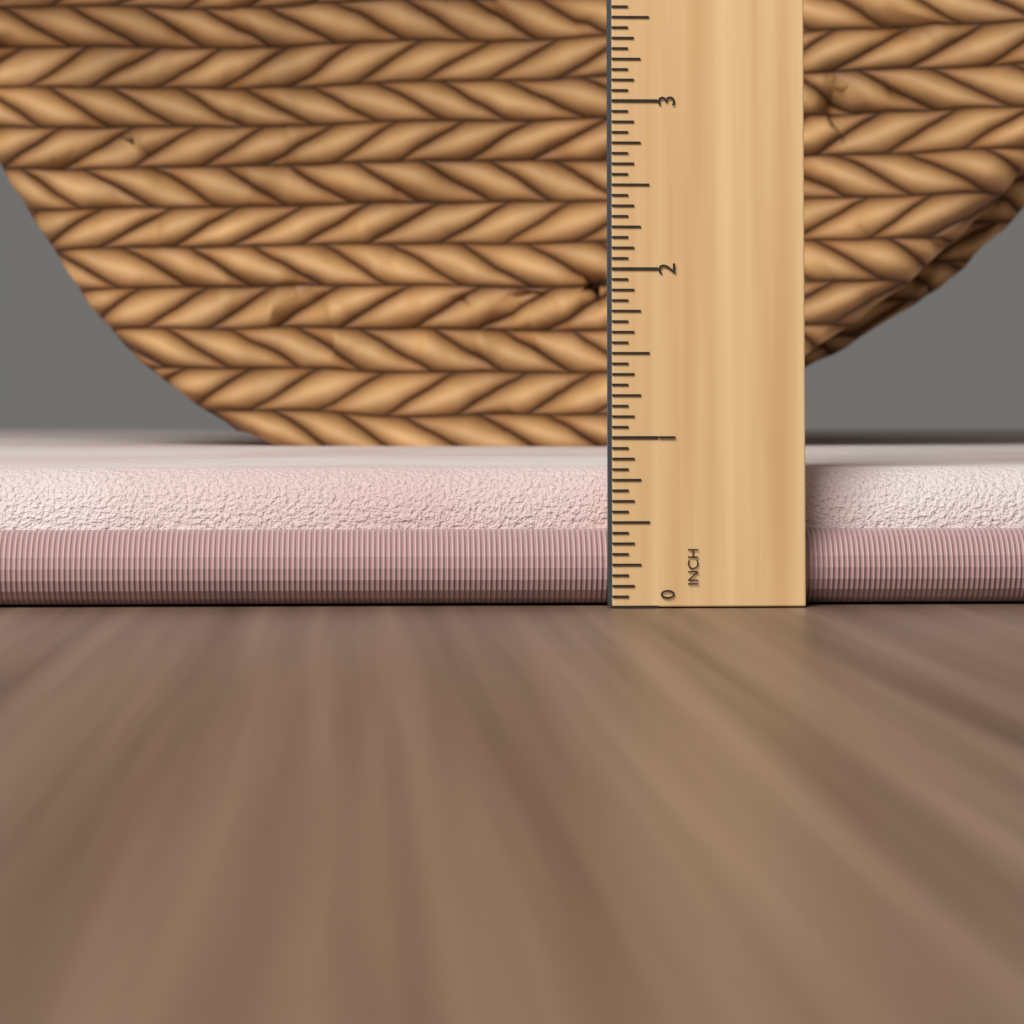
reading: 0.8125 in
